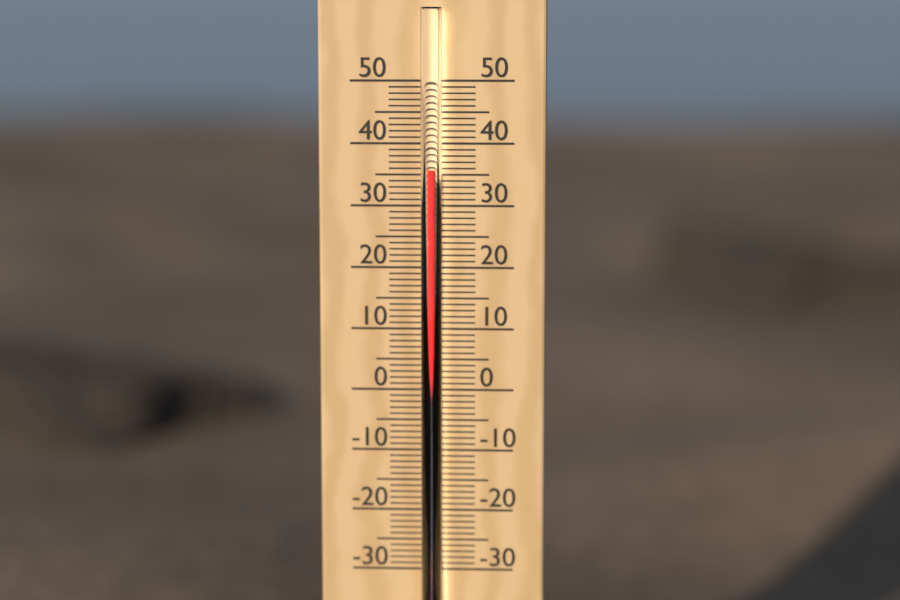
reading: 36 °C
